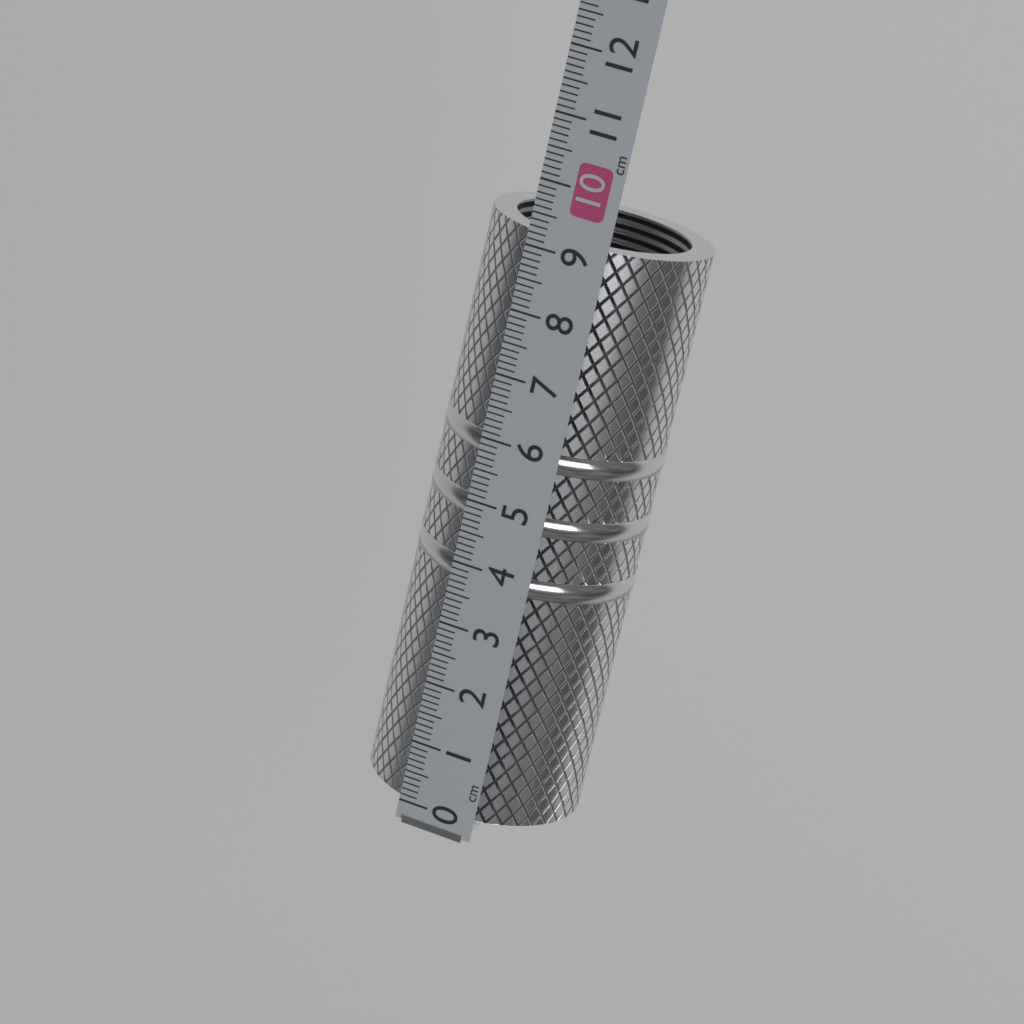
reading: 9.2 cm
